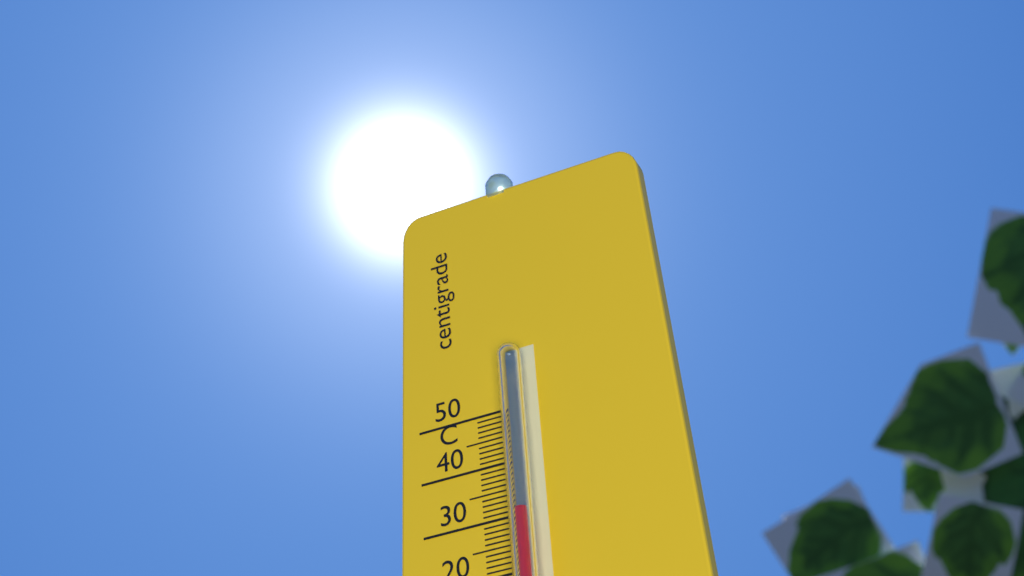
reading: 29 °C
